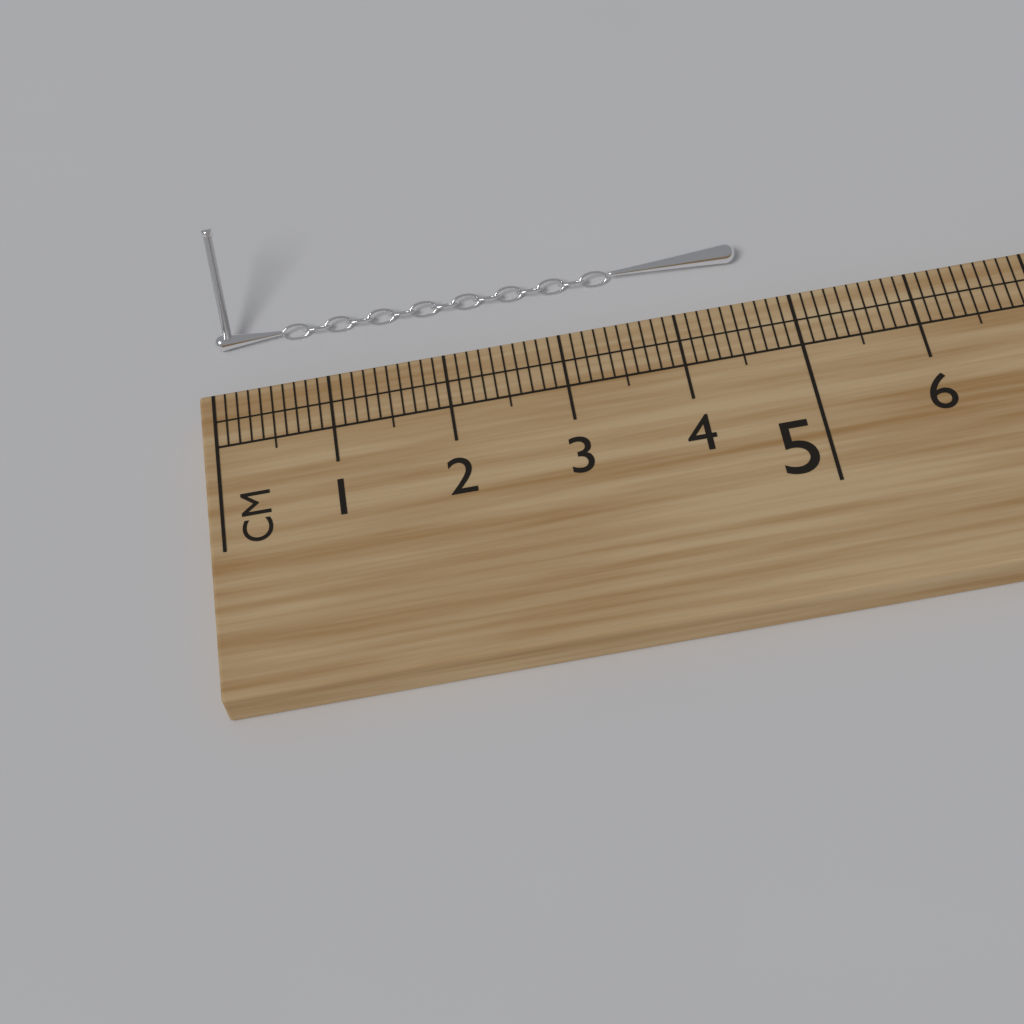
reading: 4.7 cm
